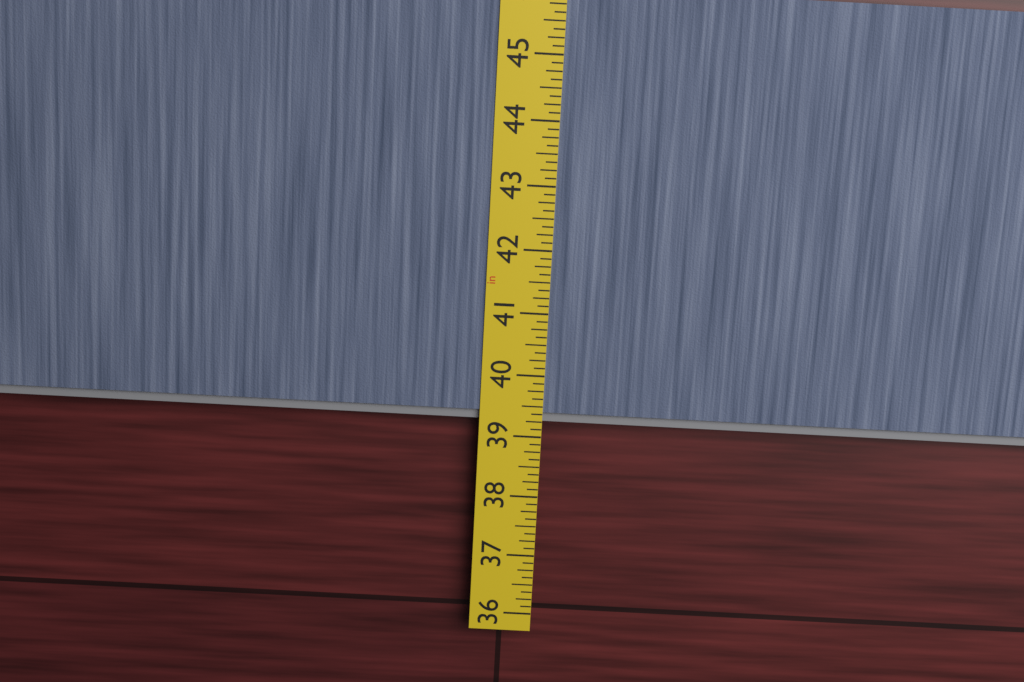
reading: 39.250 in
